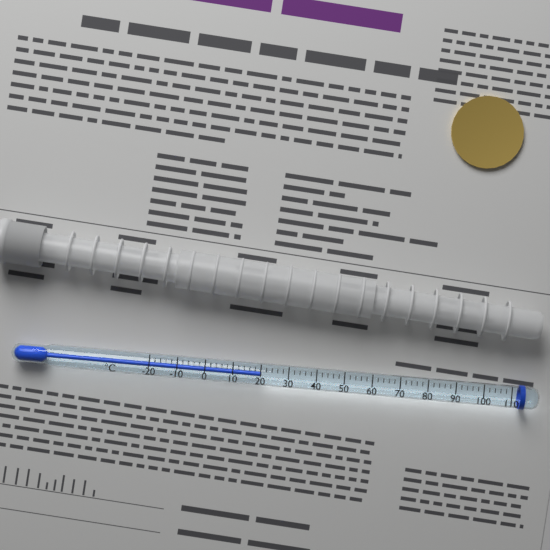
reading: 20 °C
